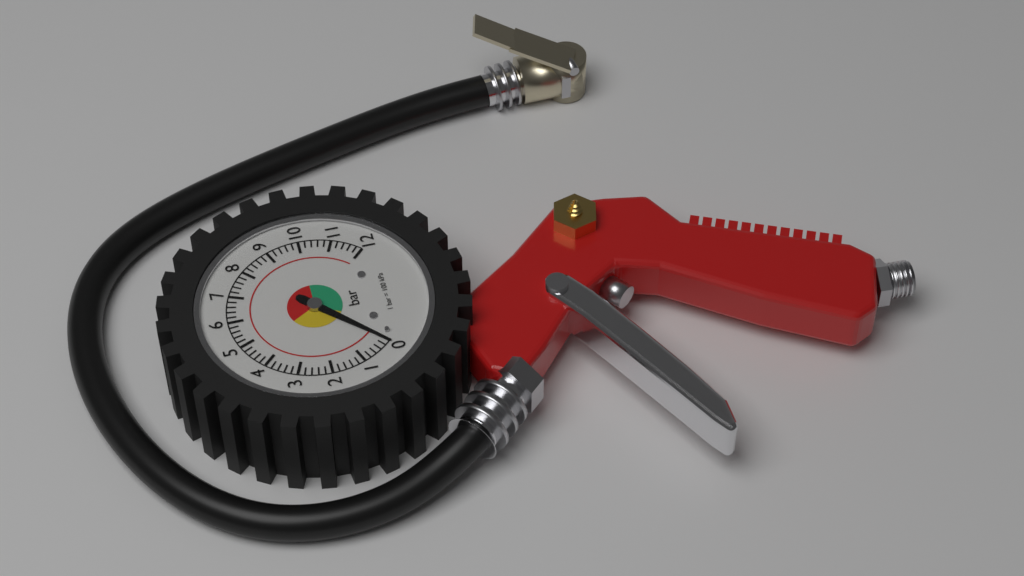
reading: 0.0 bar
